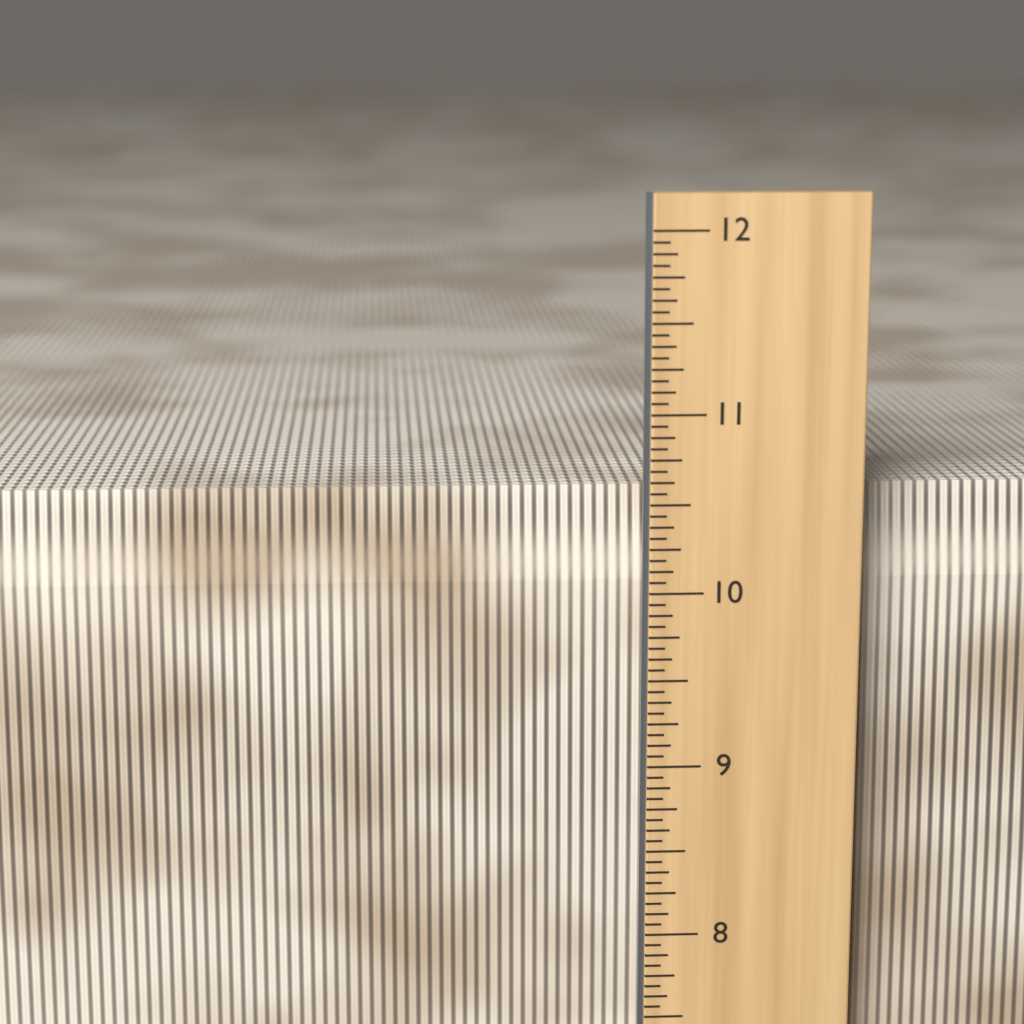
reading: 10.5625 in
